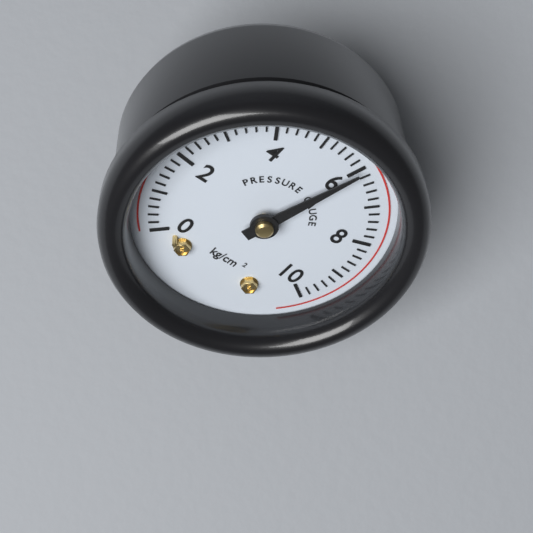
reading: 6.0 kg/cm²
